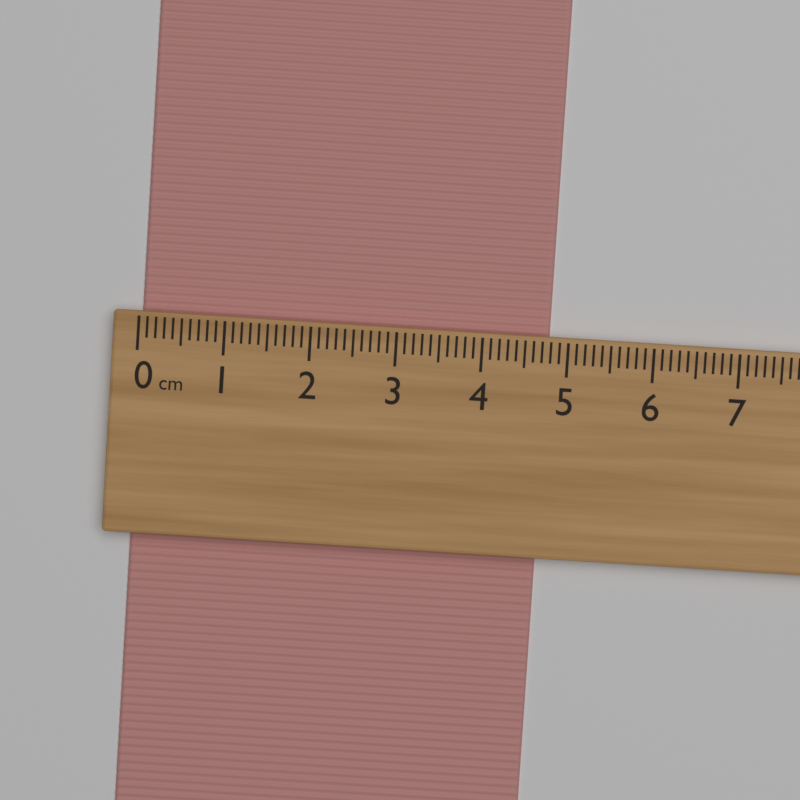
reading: 4.8 cm
